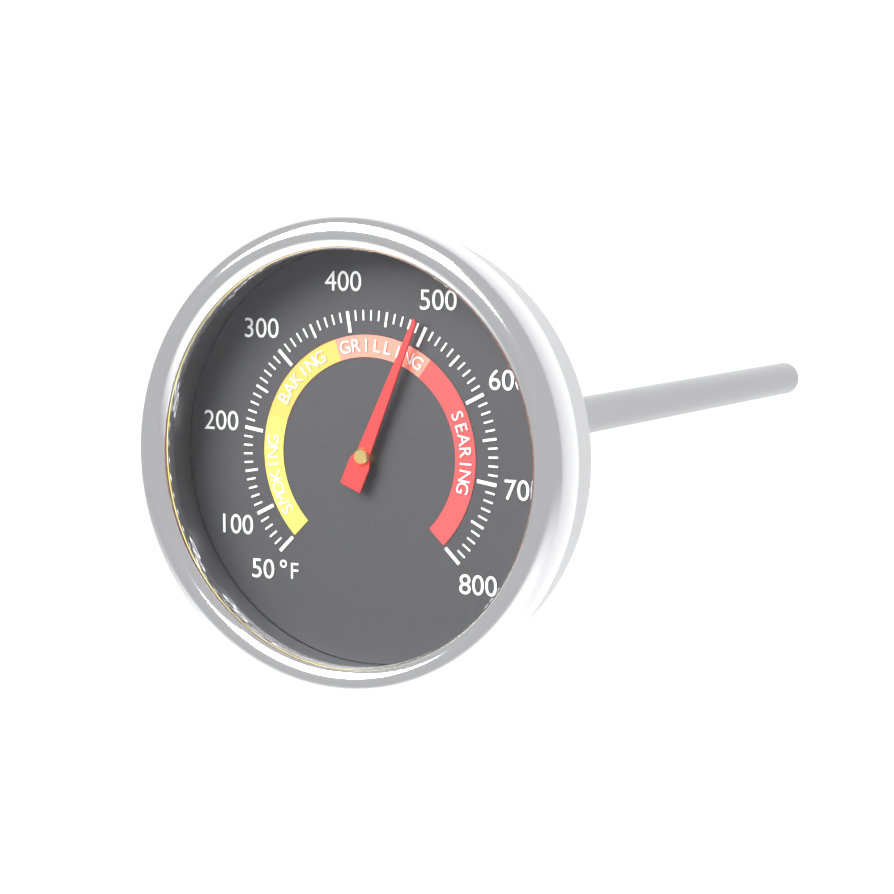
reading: 490 °F
